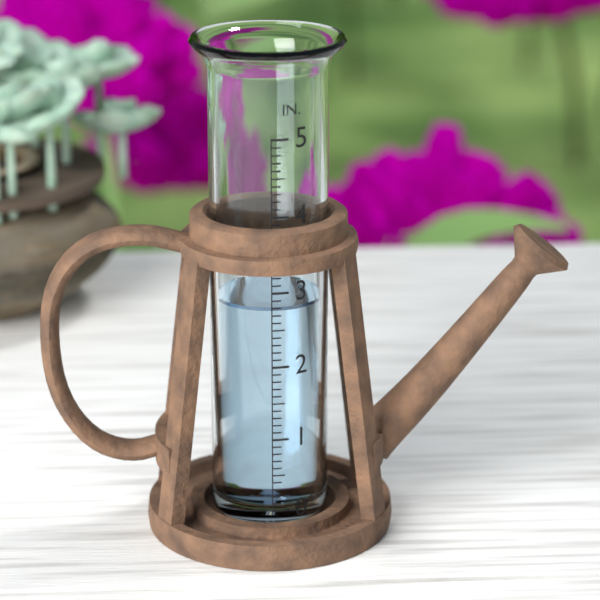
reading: 2.8 in
